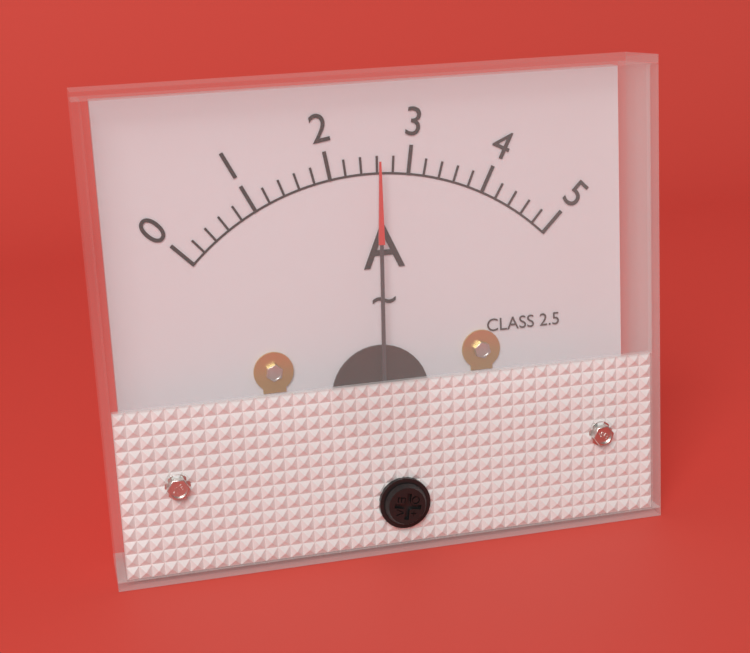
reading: 2.6 A
